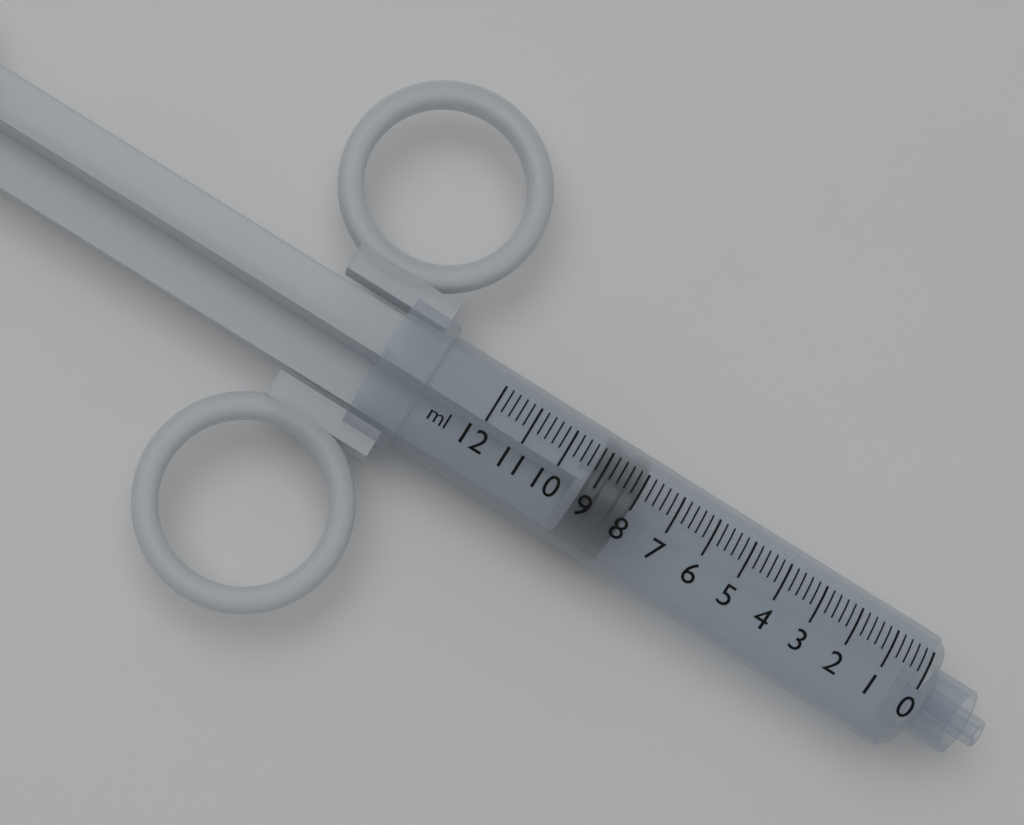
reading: 8.0 ml
